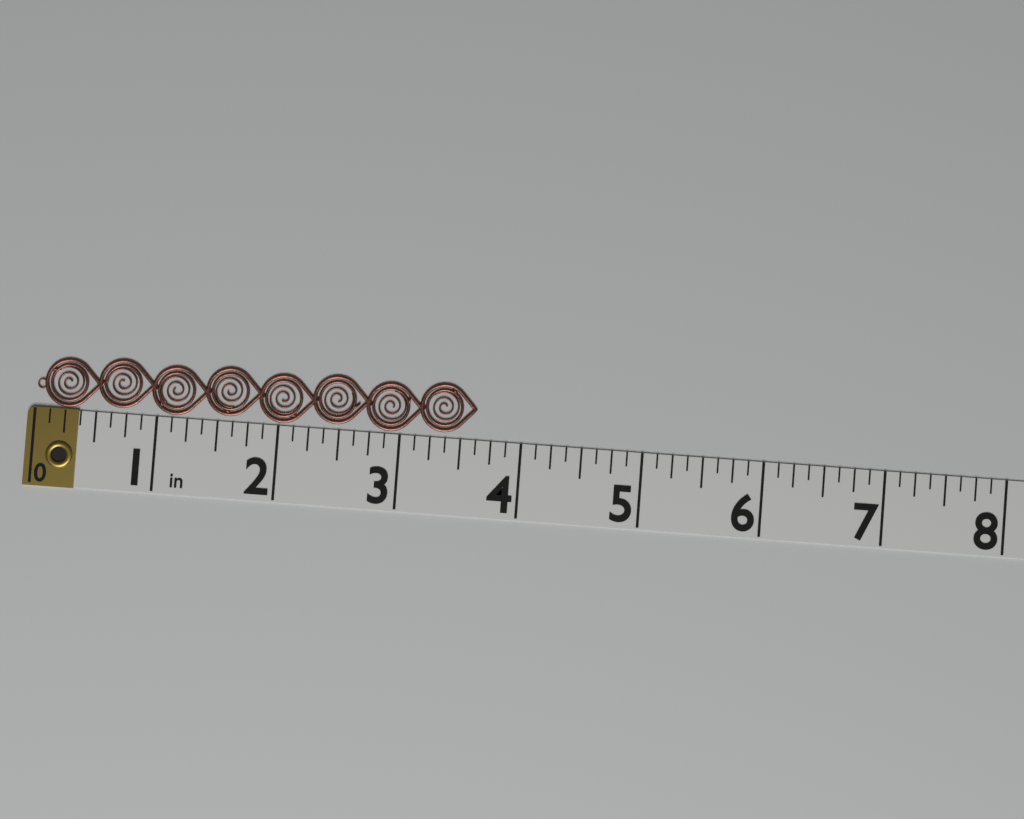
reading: 3.625 in
